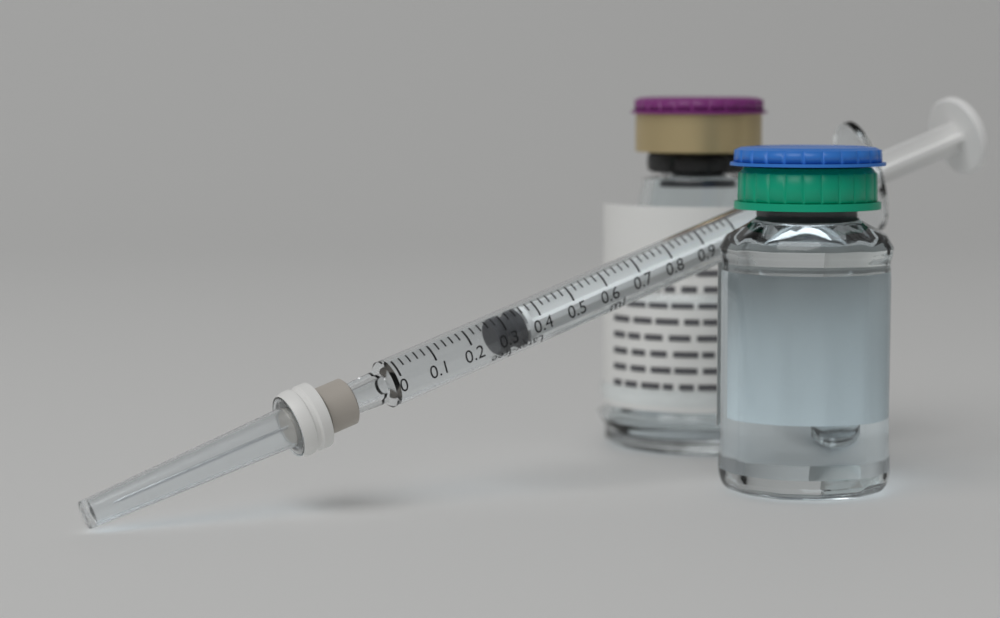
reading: 0.28 ml
